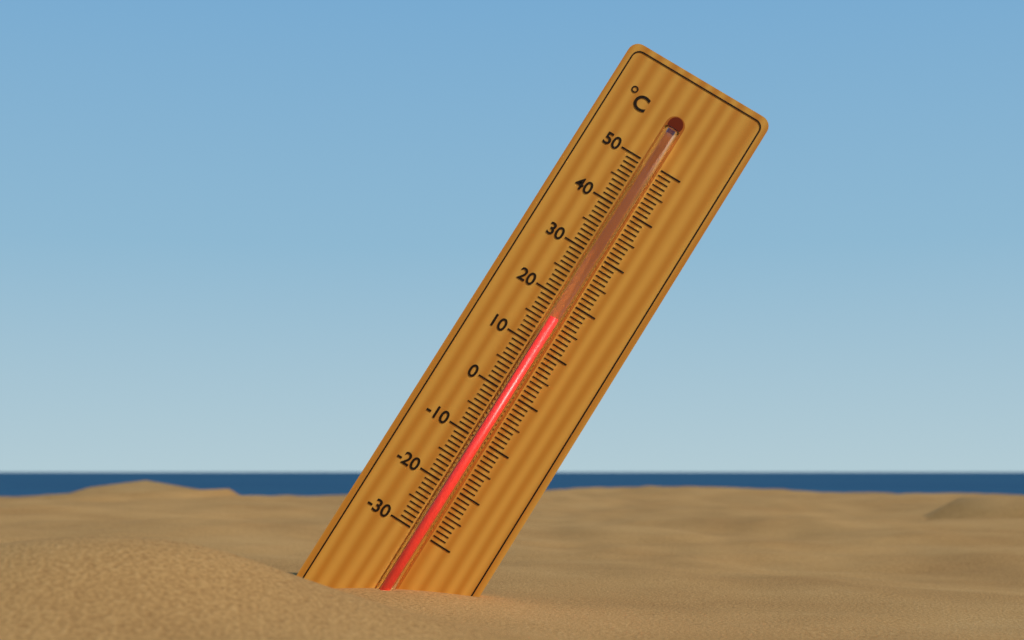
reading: 16 °C
